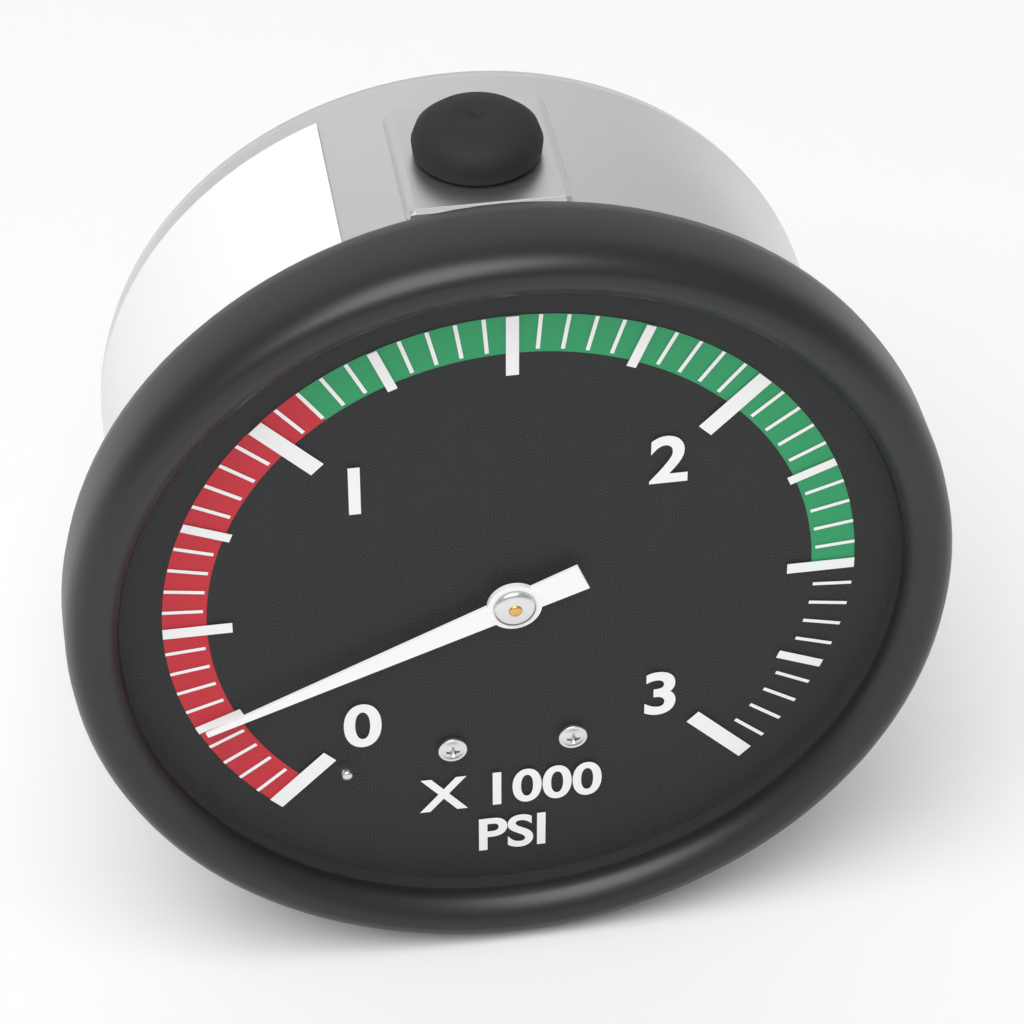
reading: 250 psi
